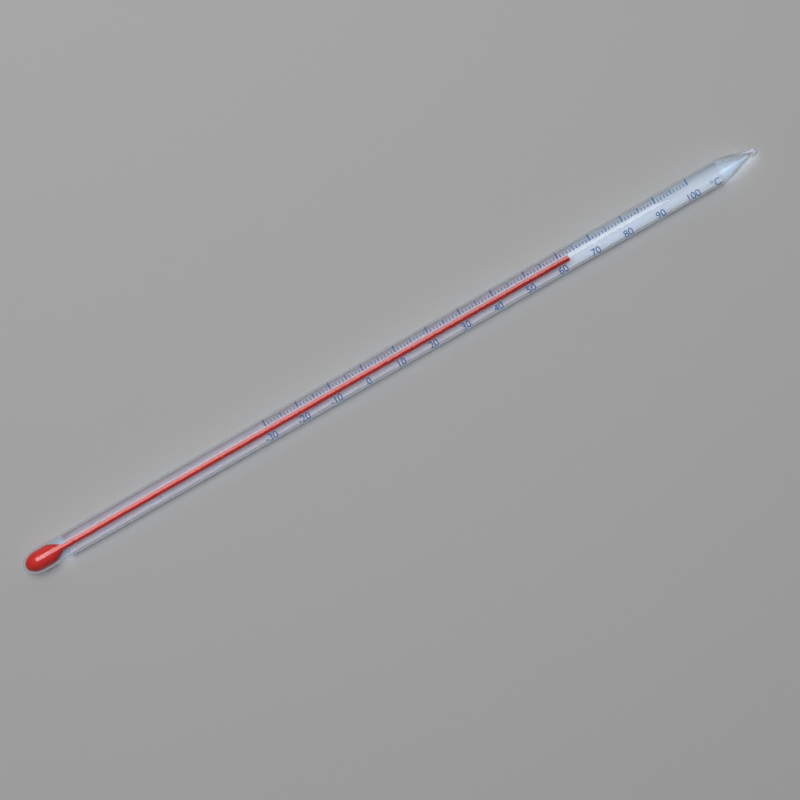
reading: 63 °C
